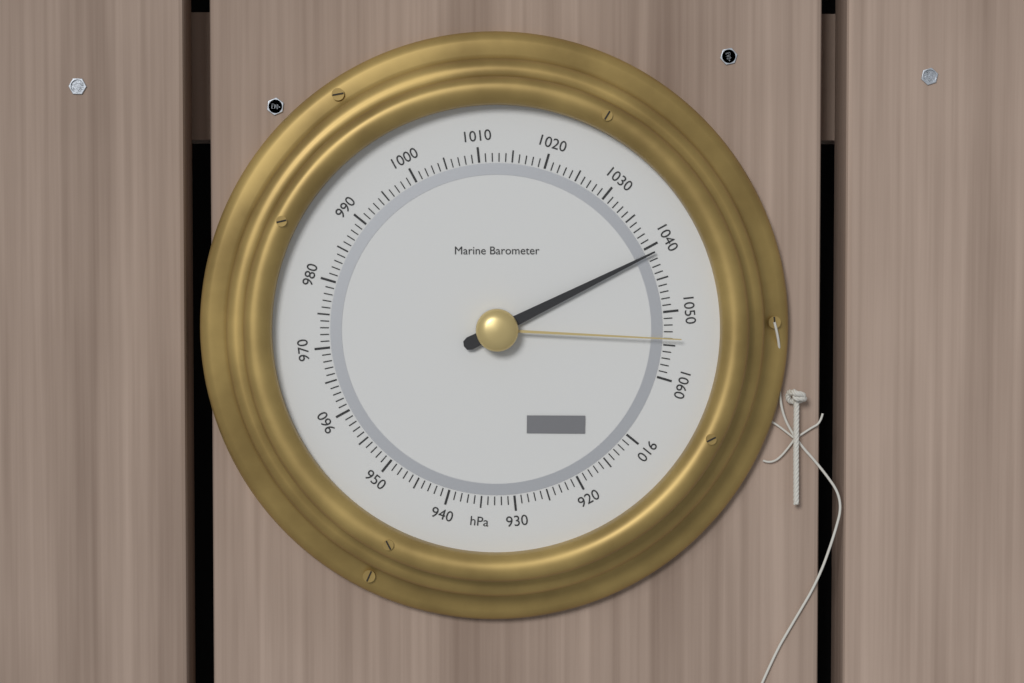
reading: 1041 hPa
